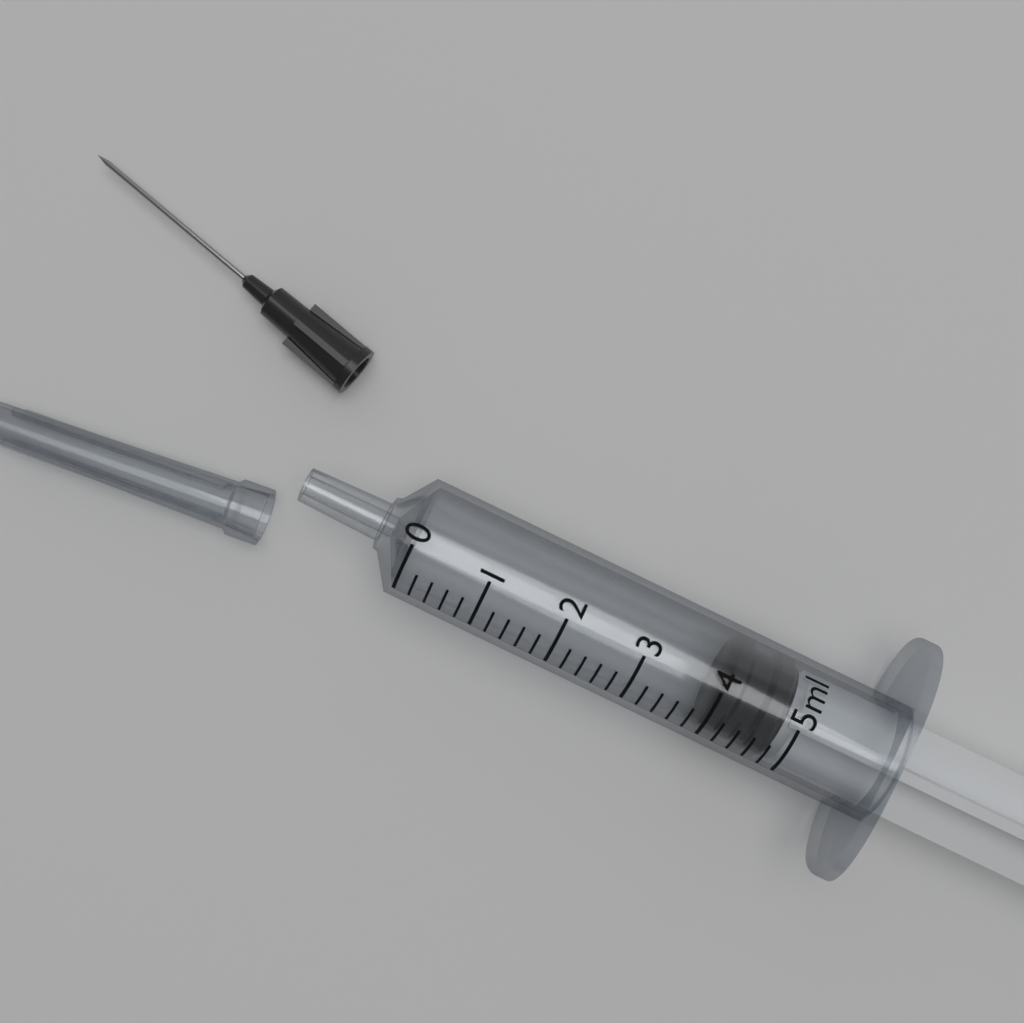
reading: 4.0 ml
